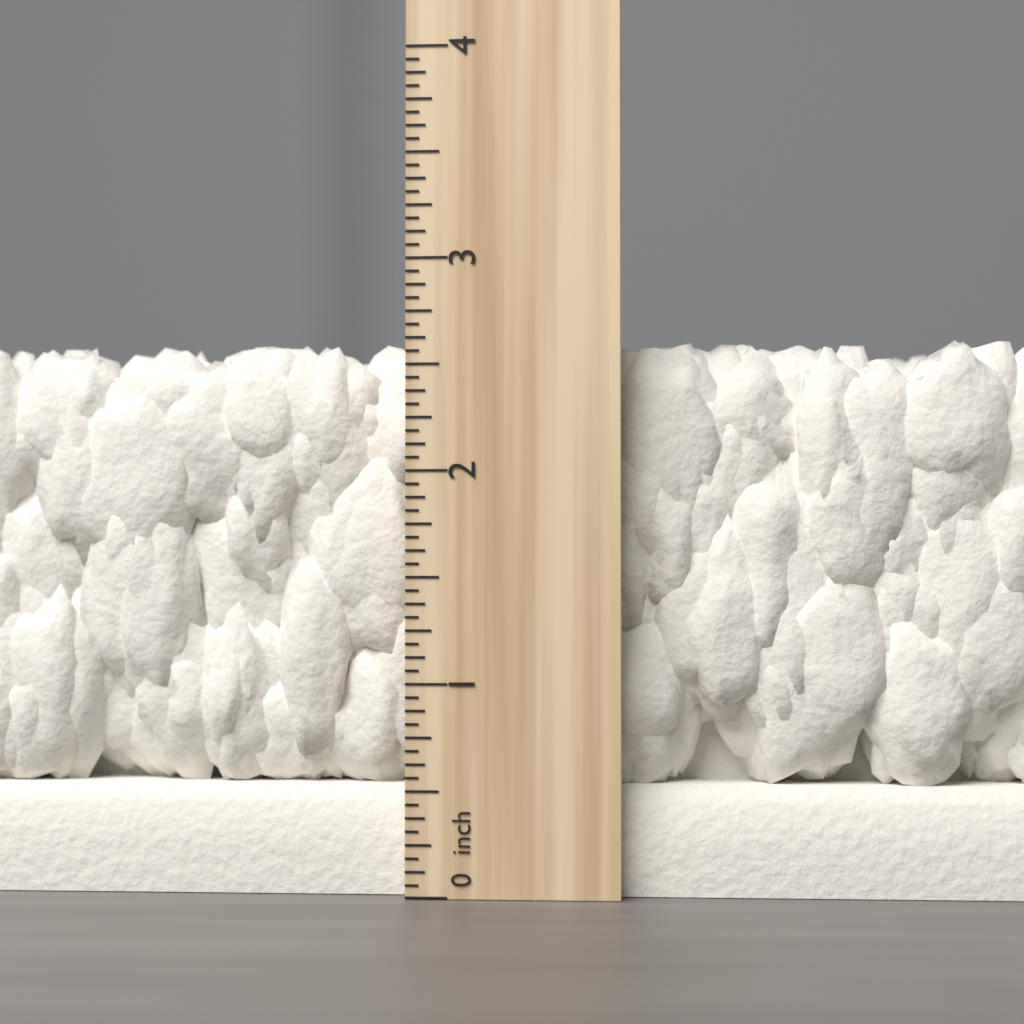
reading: 2.6250 inch
